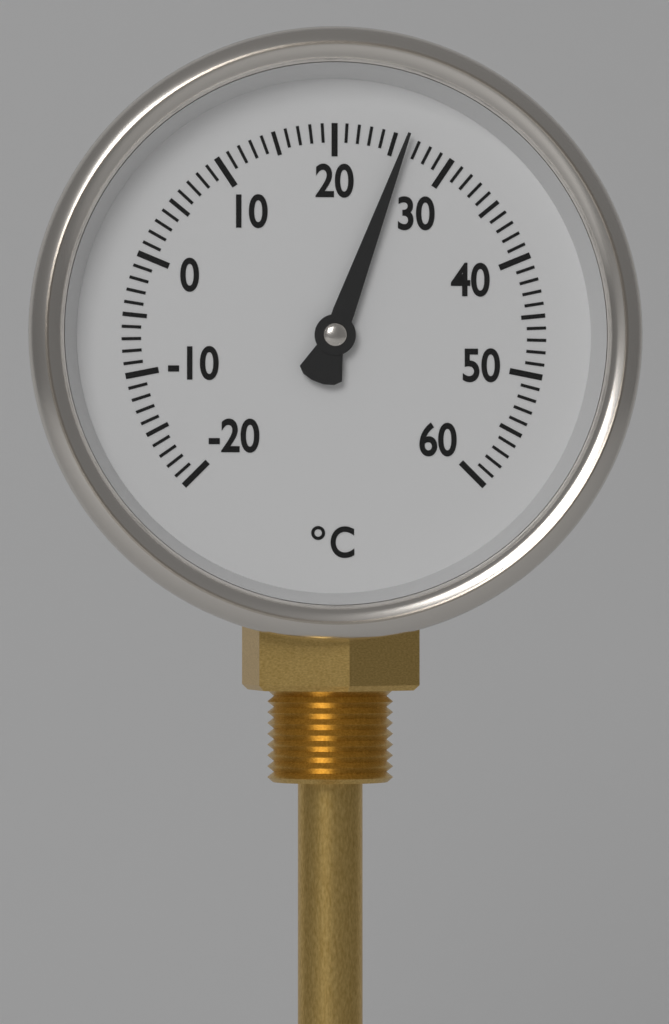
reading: 26 °C
